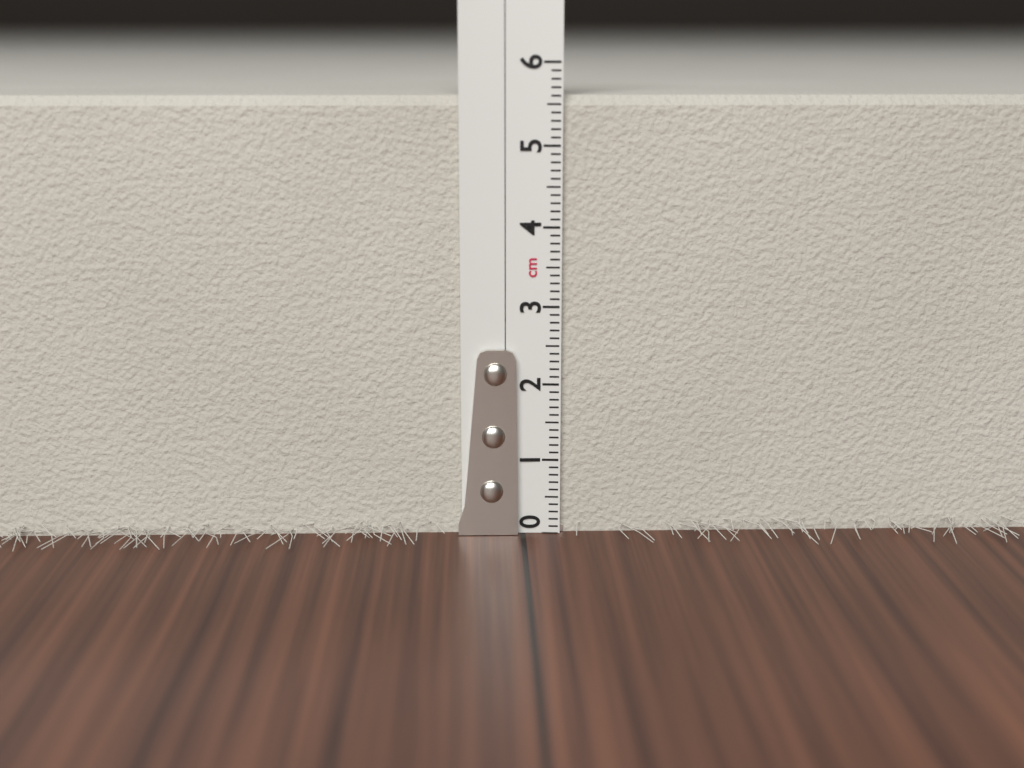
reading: 5.6 cm
